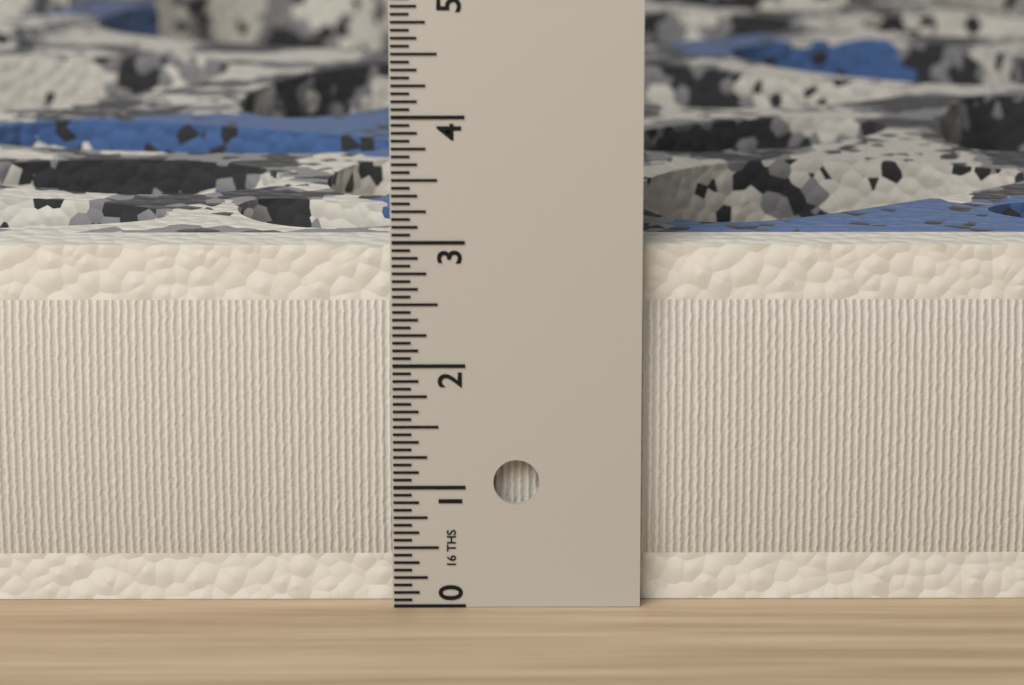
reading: 2.9375 in
